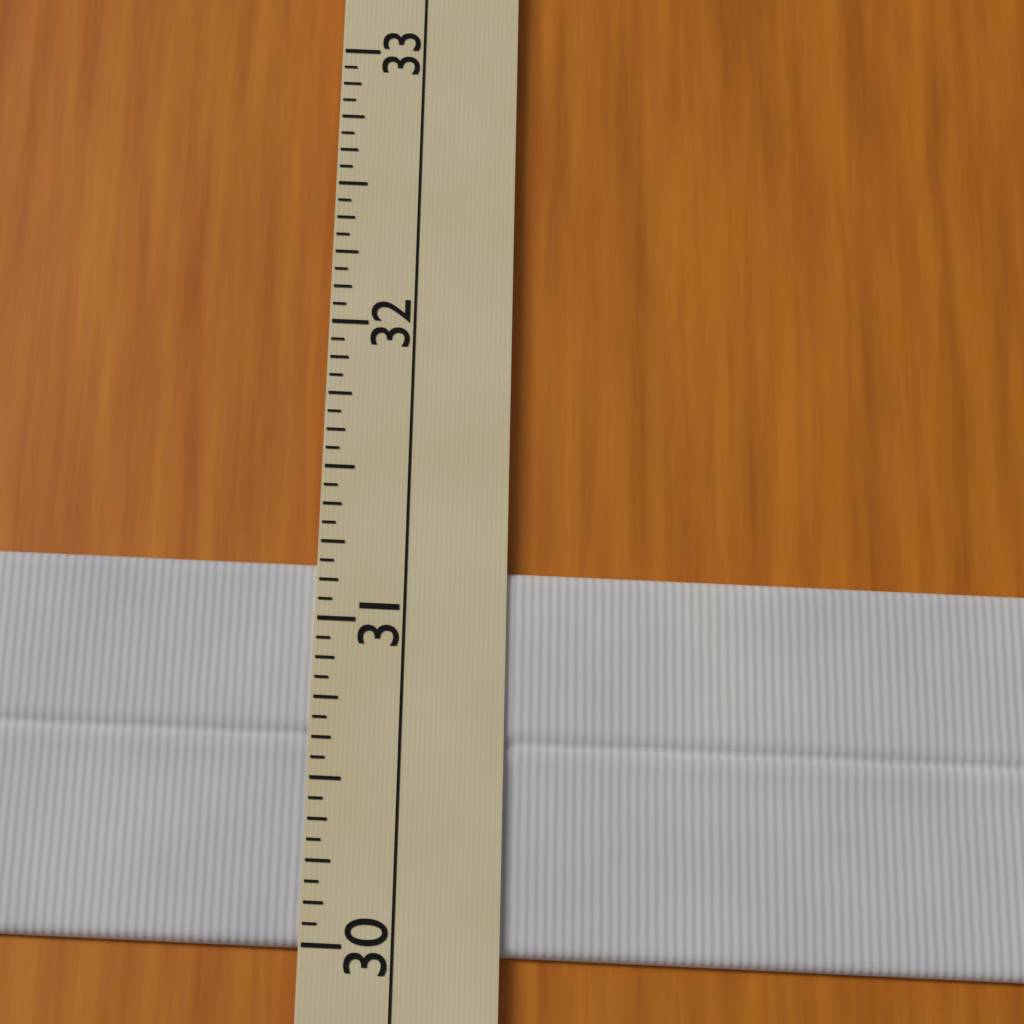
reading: 31.1875 (no unit)
